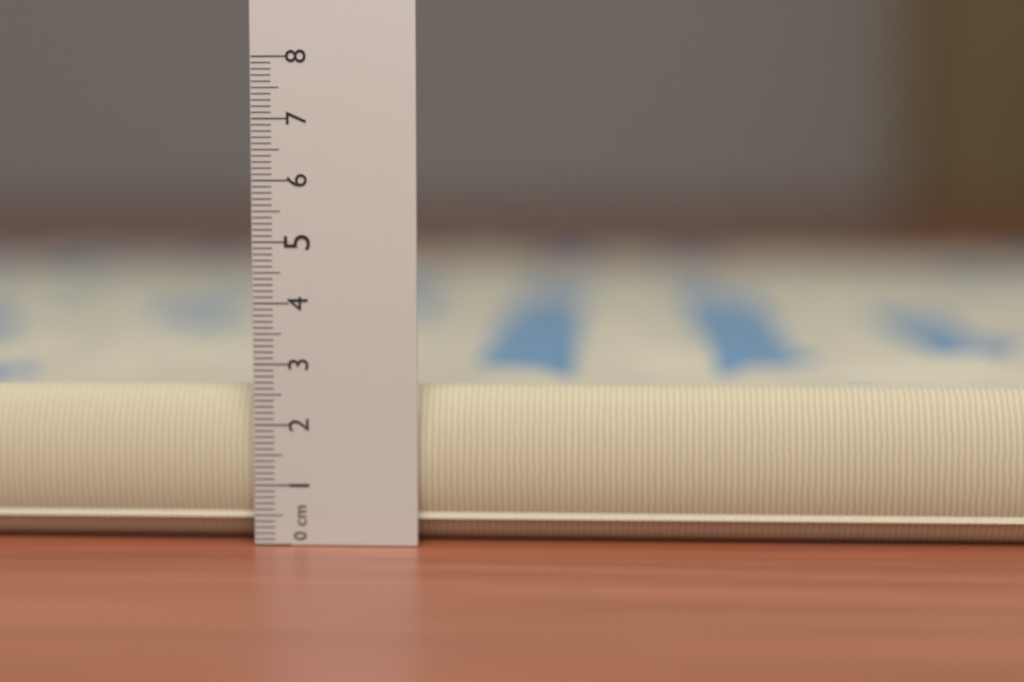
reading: 2.6 cm
